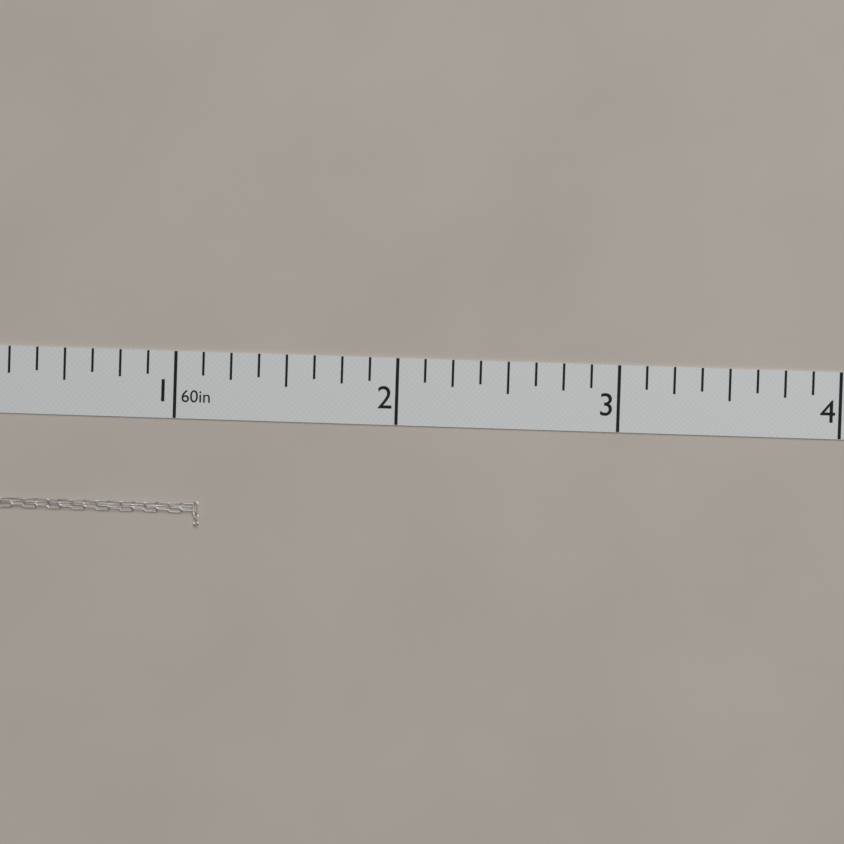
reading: 1.125 in
